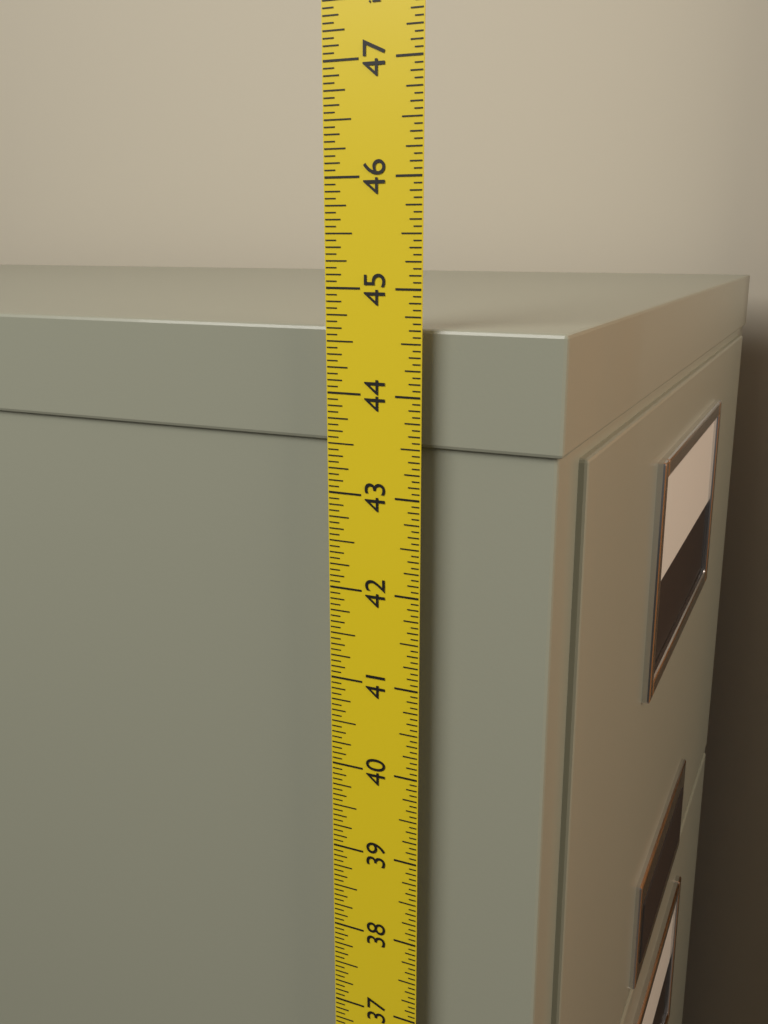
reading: 44.6250 in
